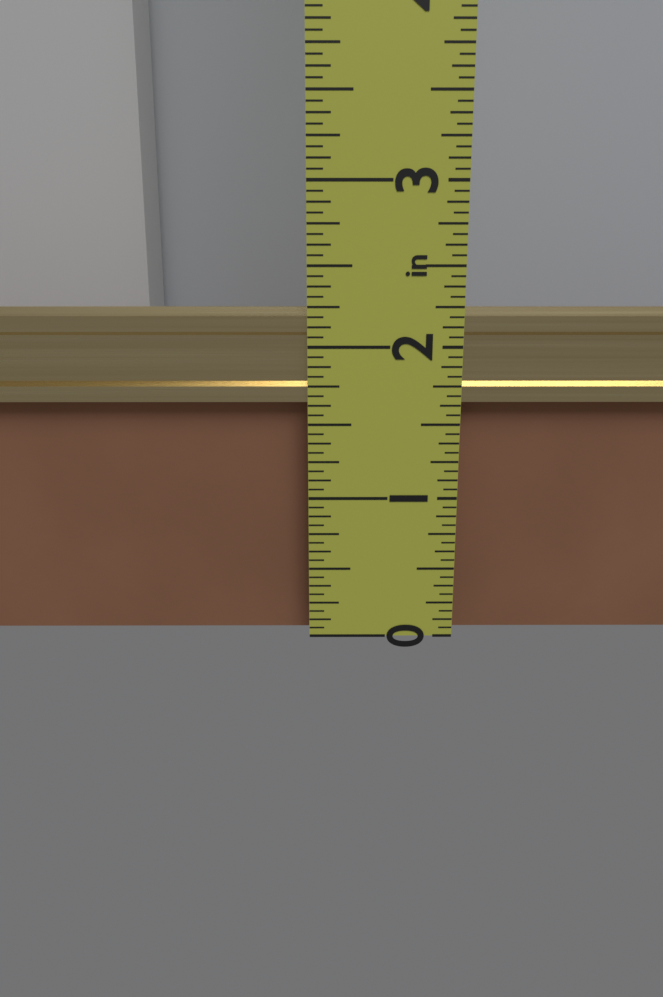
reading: 2.2500 in
